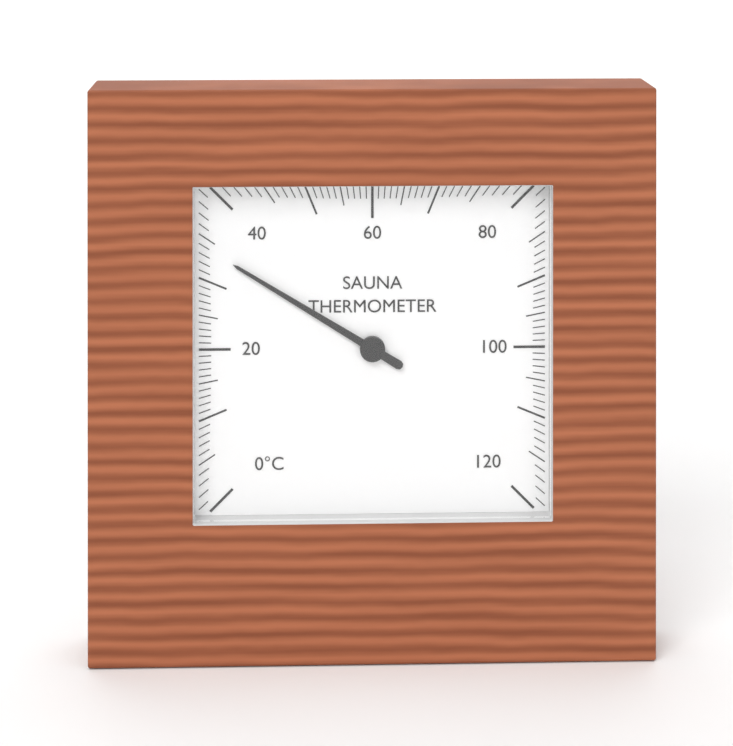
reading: 34 °C
